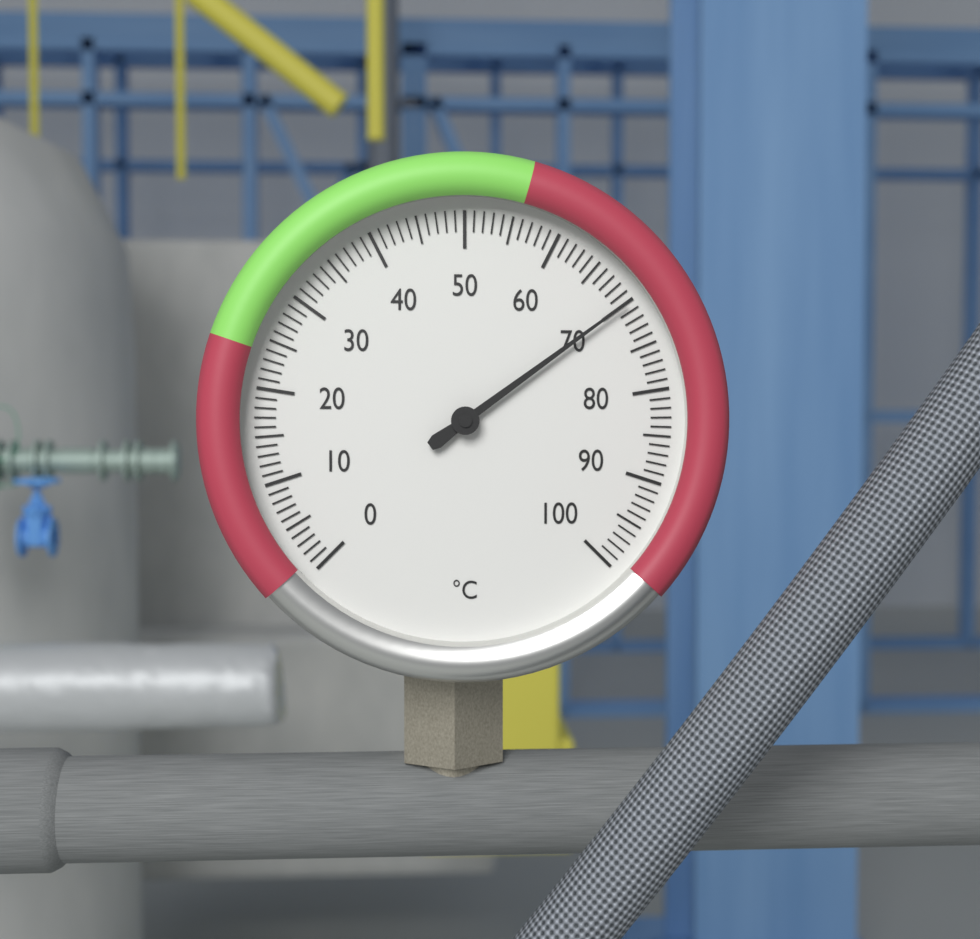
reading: 70 °C
